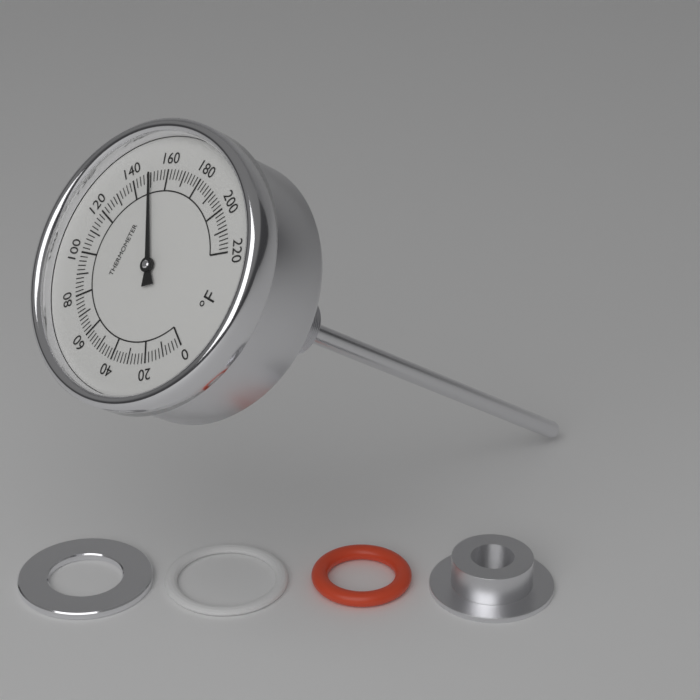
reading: 150 °F
